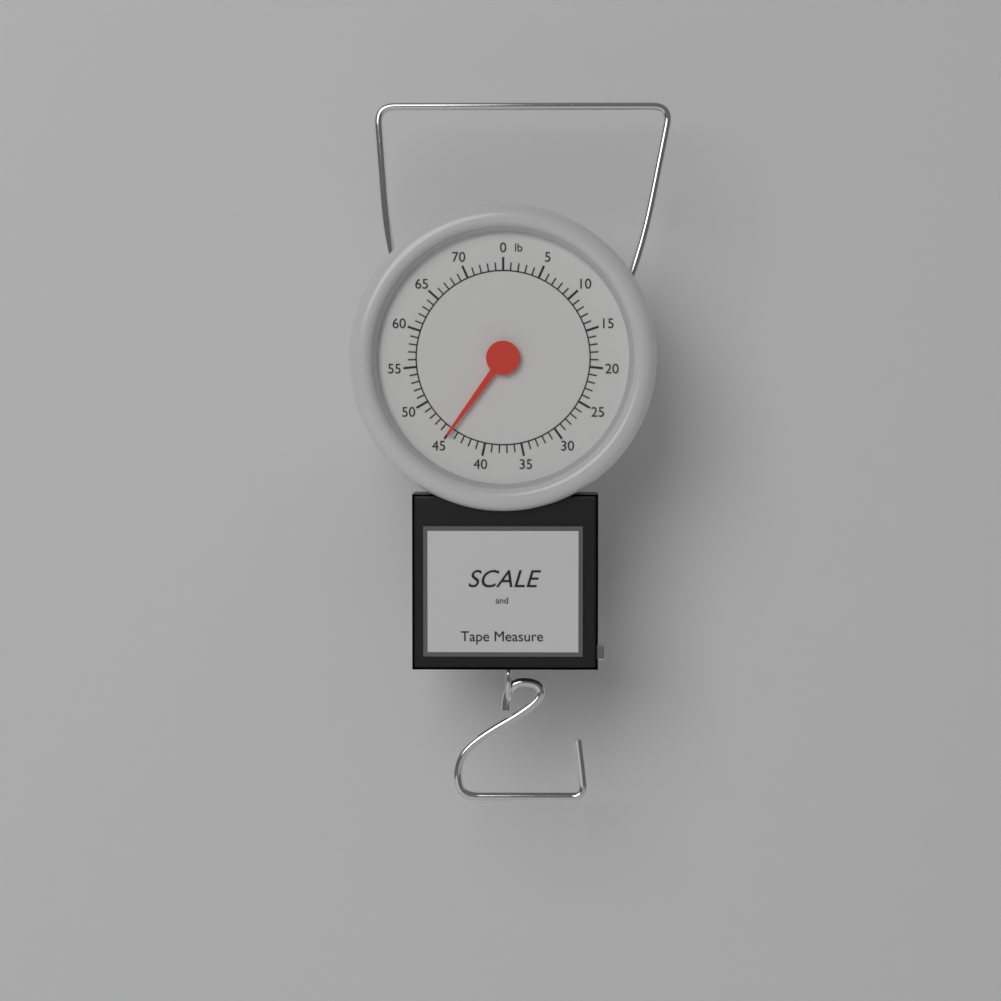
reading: 45 lb
